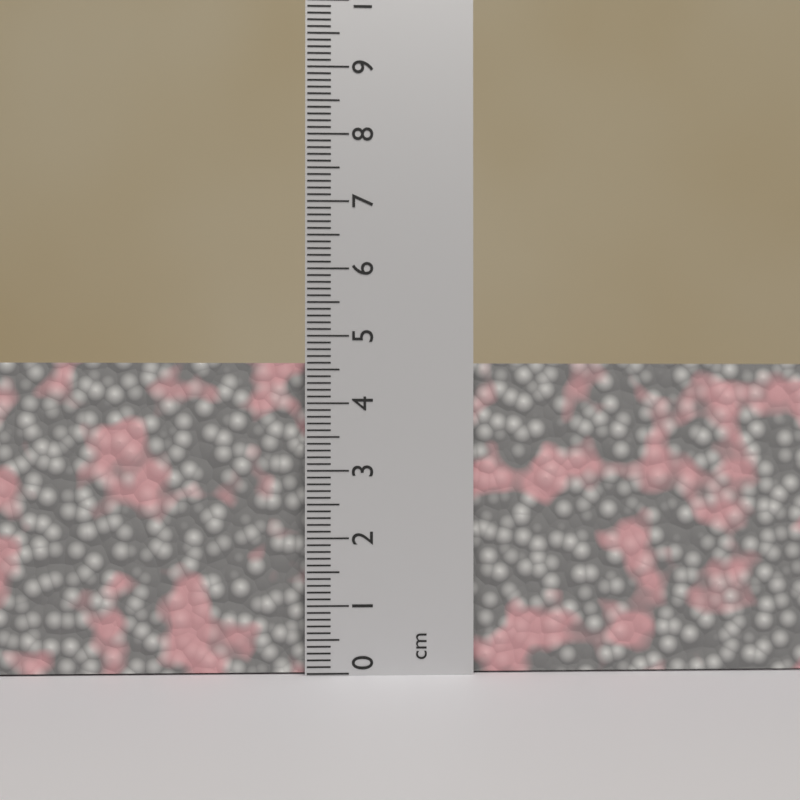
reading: 4.6 cm
